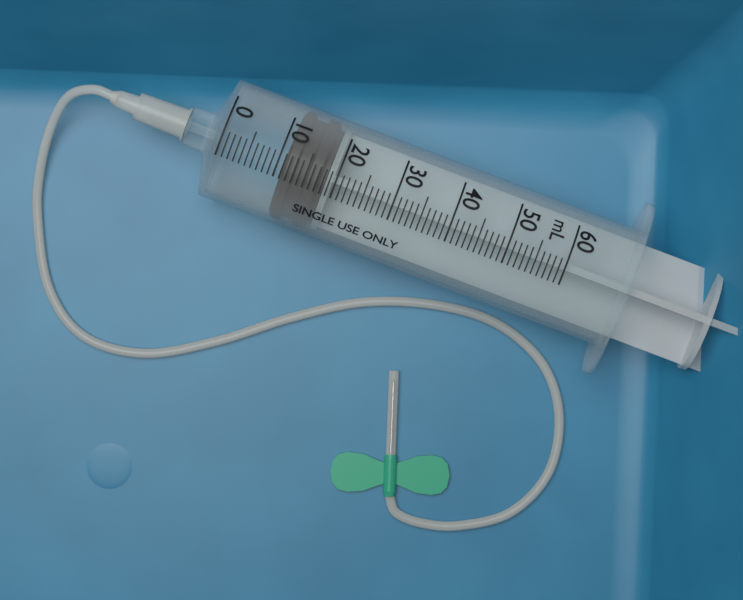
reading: 11 mL
